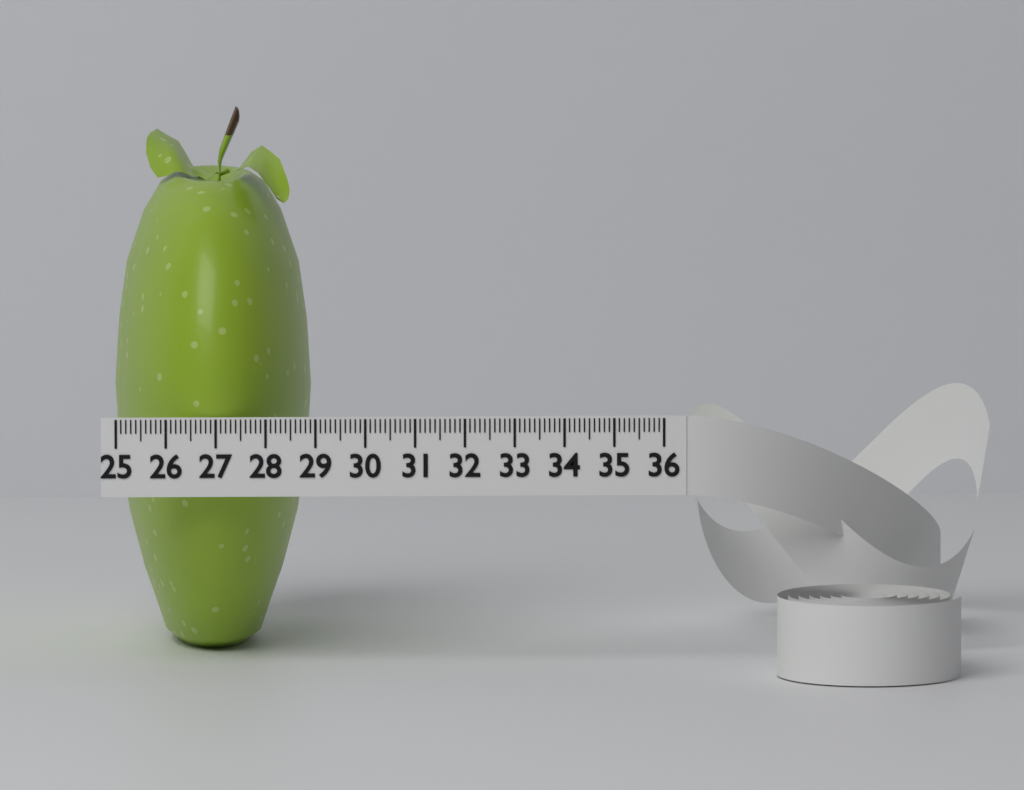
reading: 29.0 (no unit)
